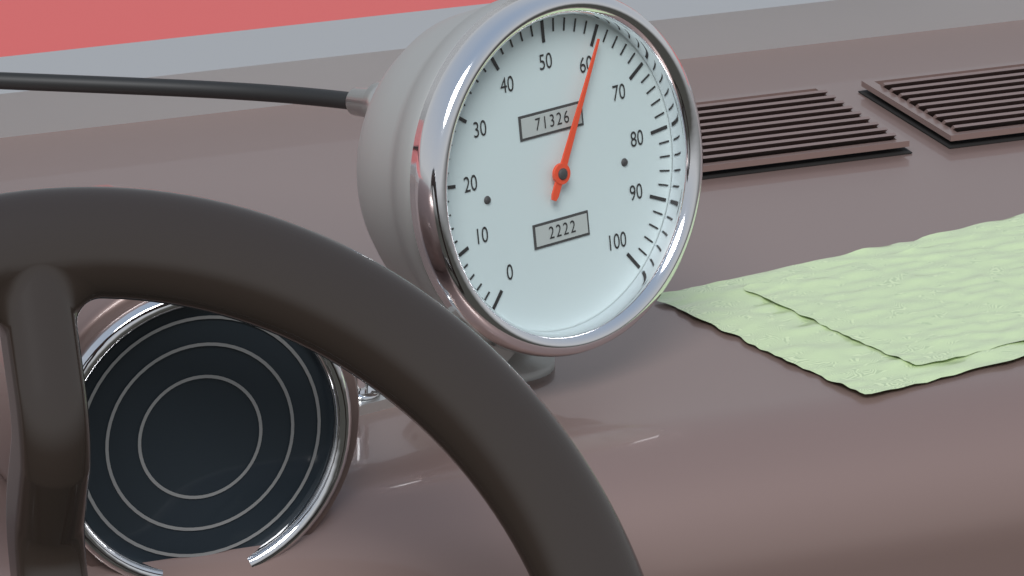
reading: 60 (no unit)
